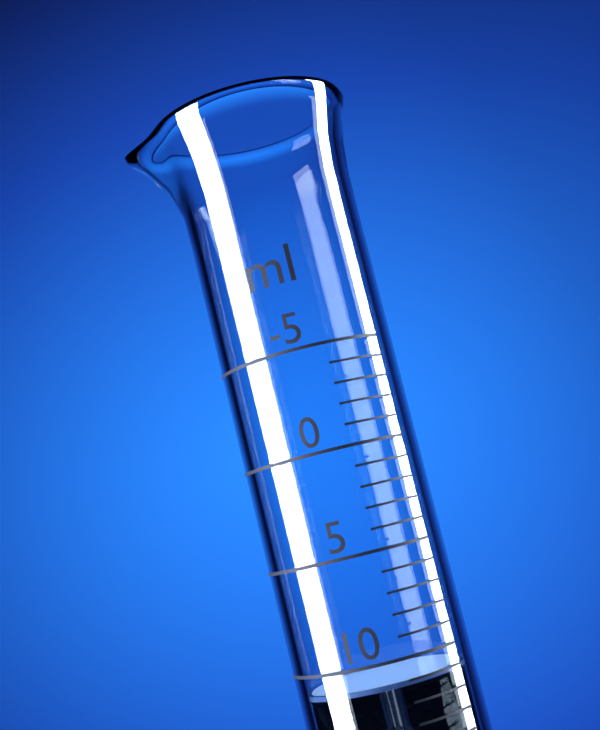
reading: 11 ml
